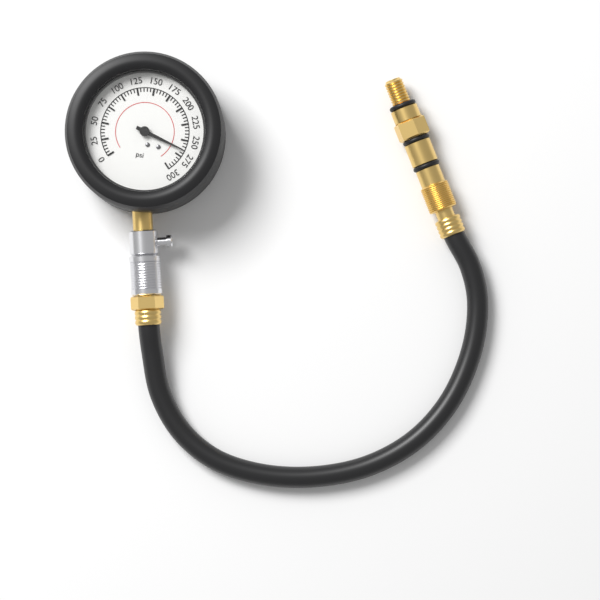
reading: 265 psi
